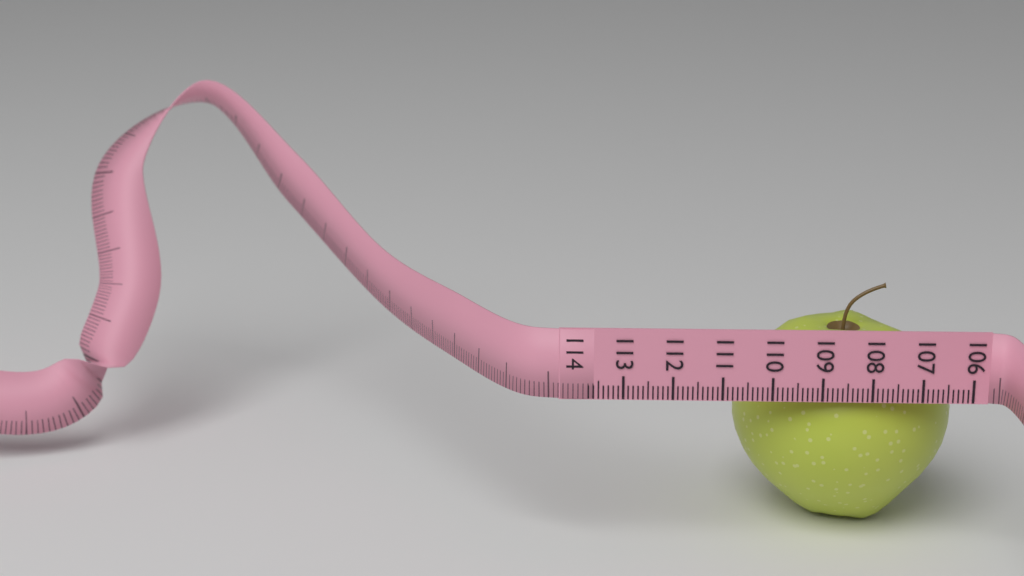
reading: 110.6 (no unit)
